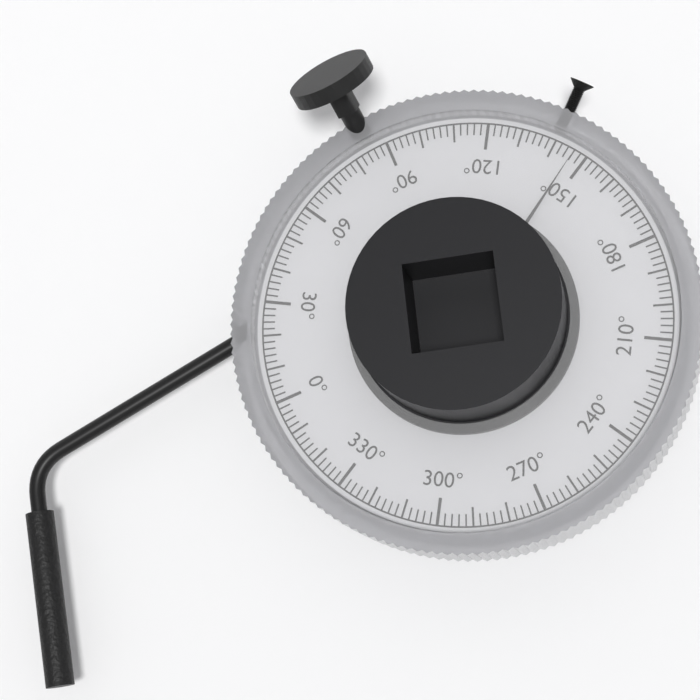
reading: 146 °
